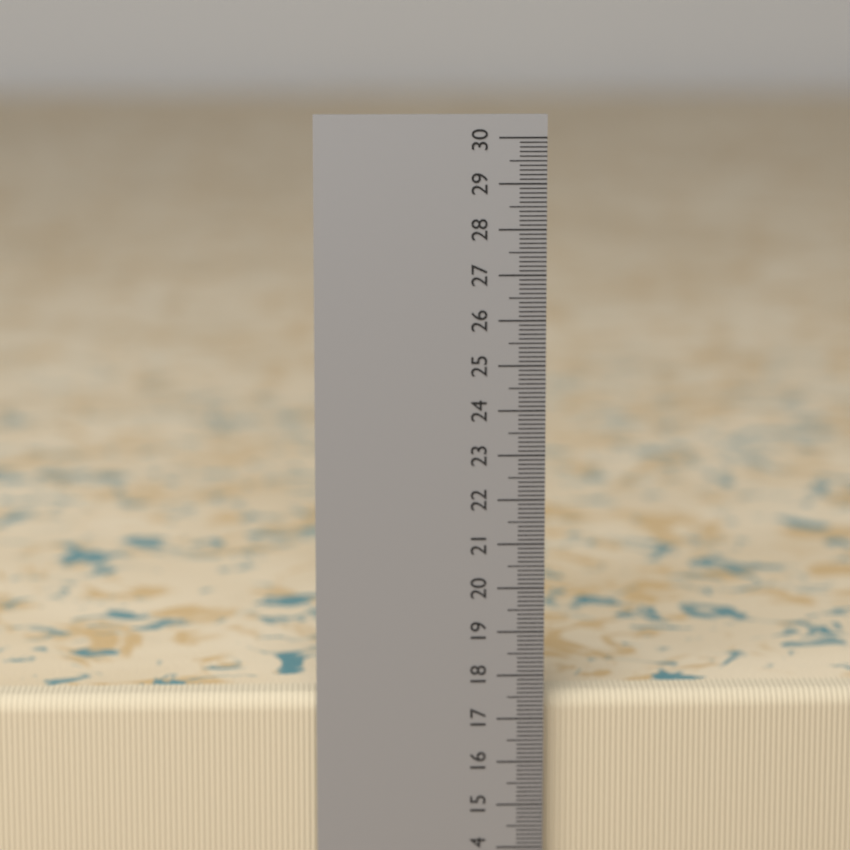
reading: 17.5 cm
